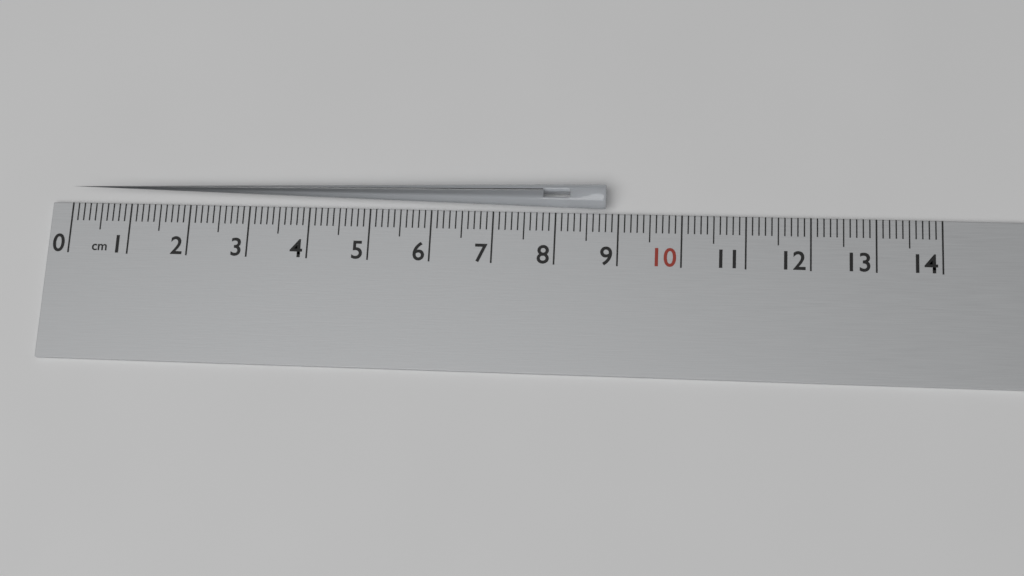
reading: 8.8 cm
